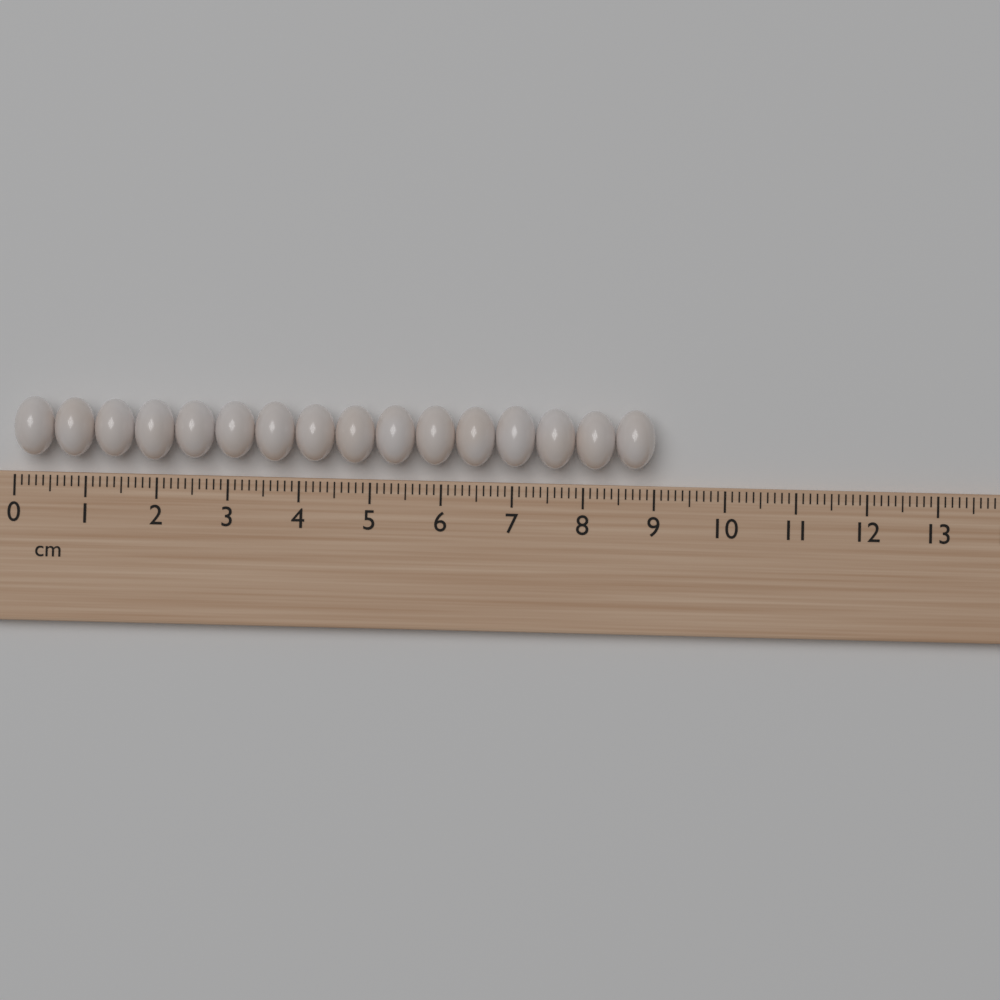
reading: 9.0 cm
